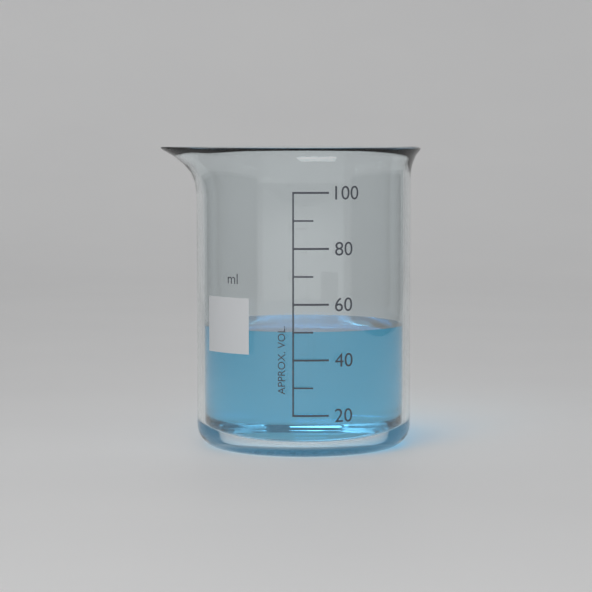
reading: 50 ml
